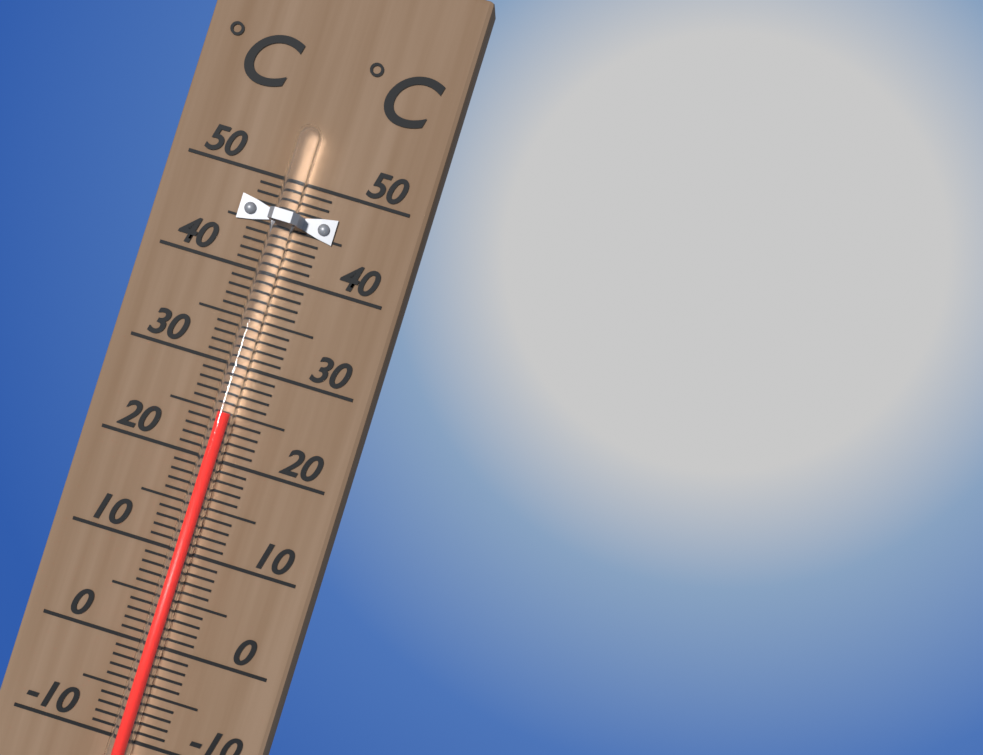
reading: 25 °C
